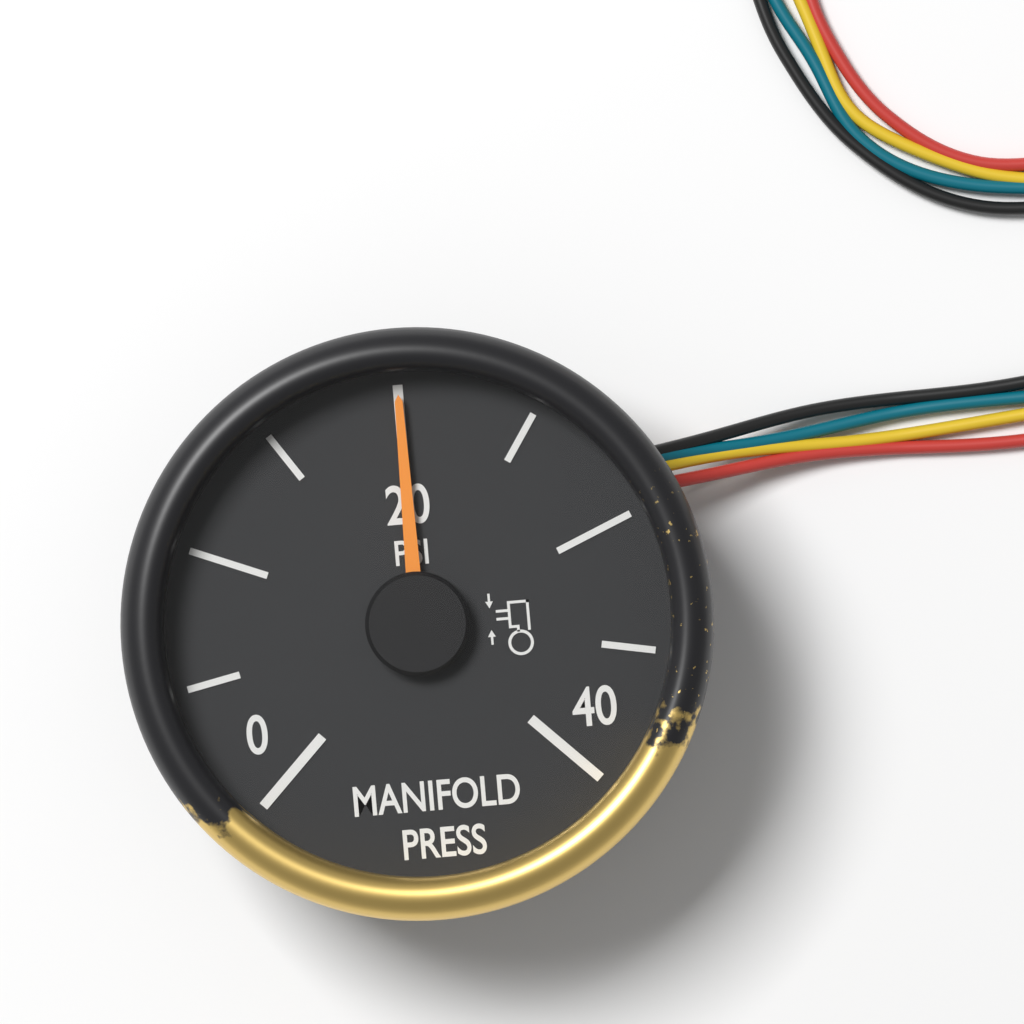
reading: 20 psi
